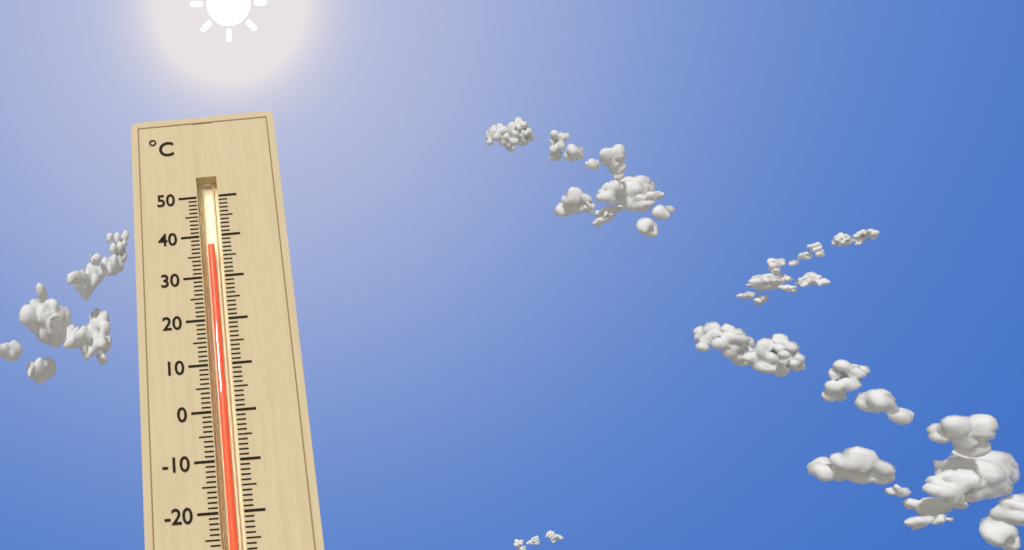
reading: 38 °C
